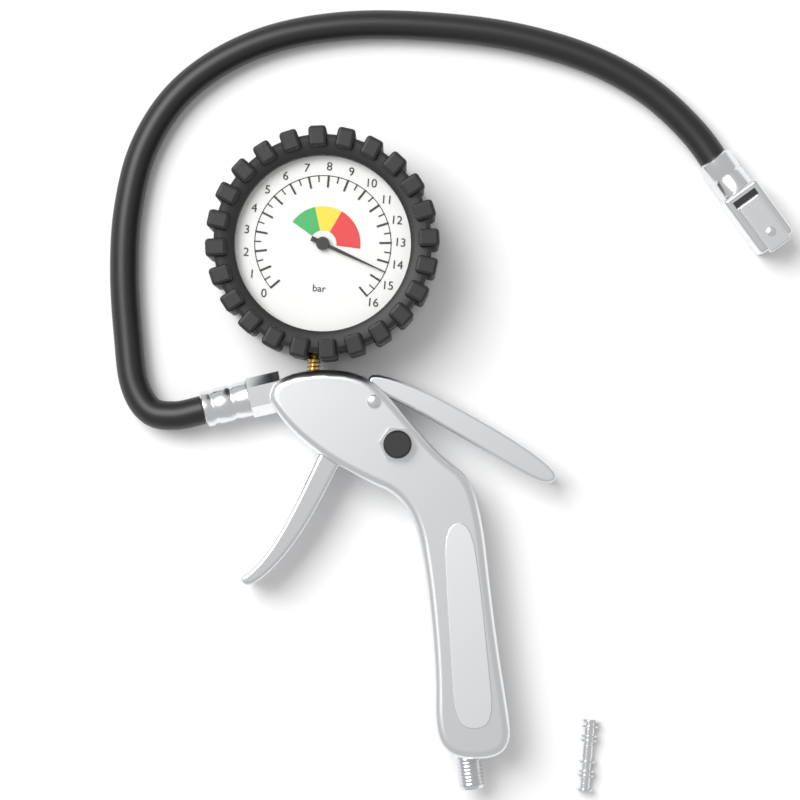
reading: 14.5 bar
